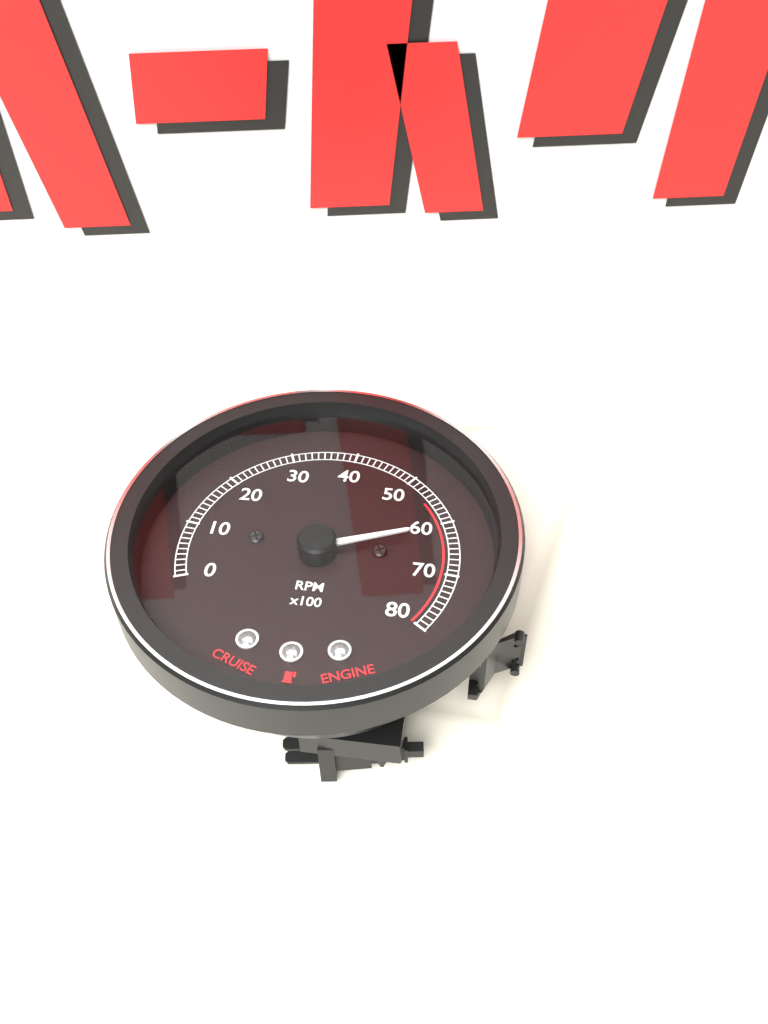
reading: 6100 RPM
